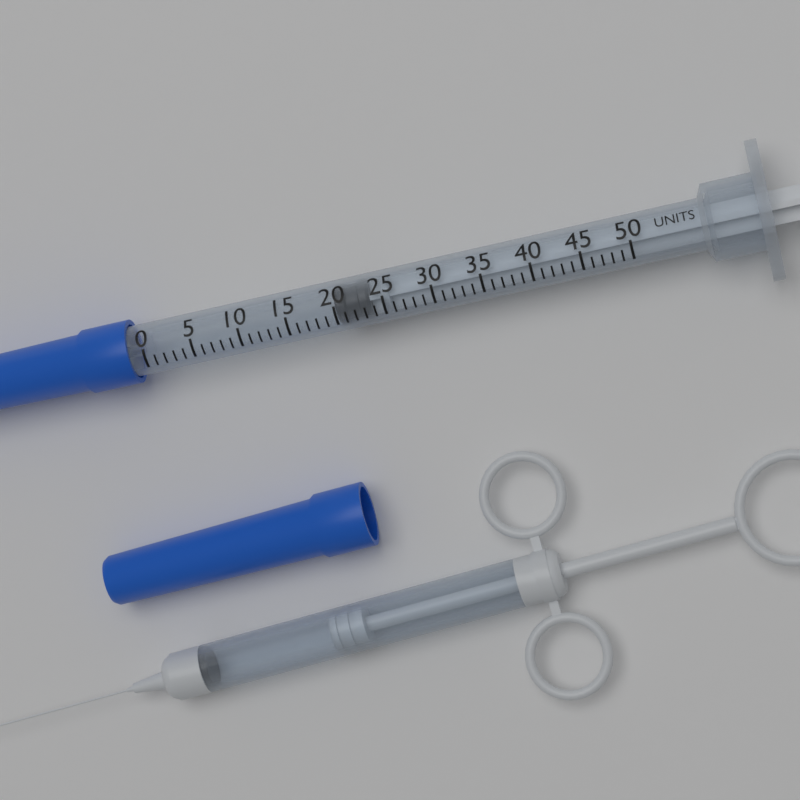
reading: 20 units
